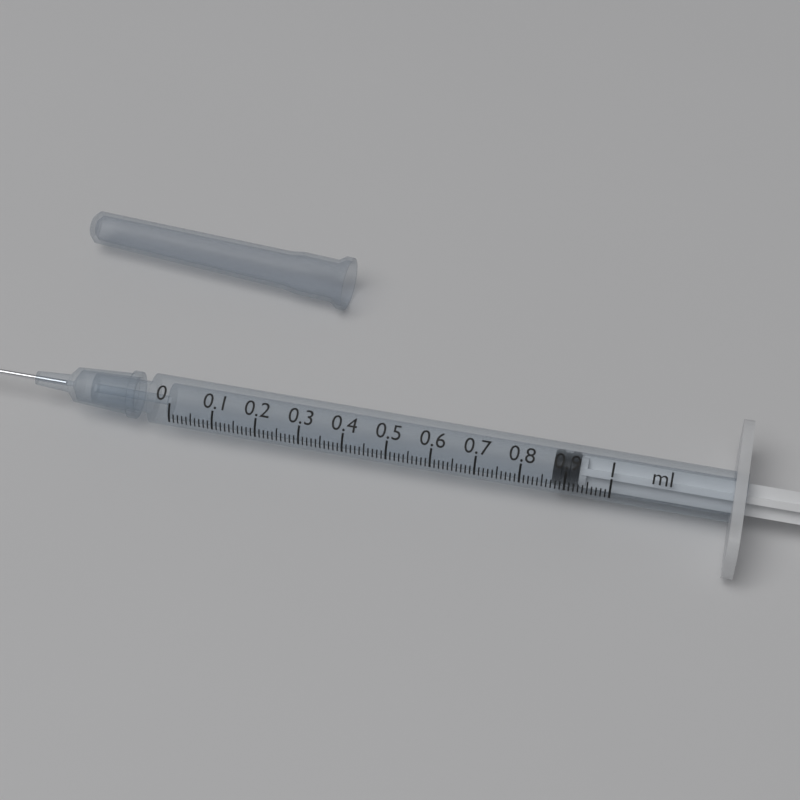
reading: 0.87 ml
